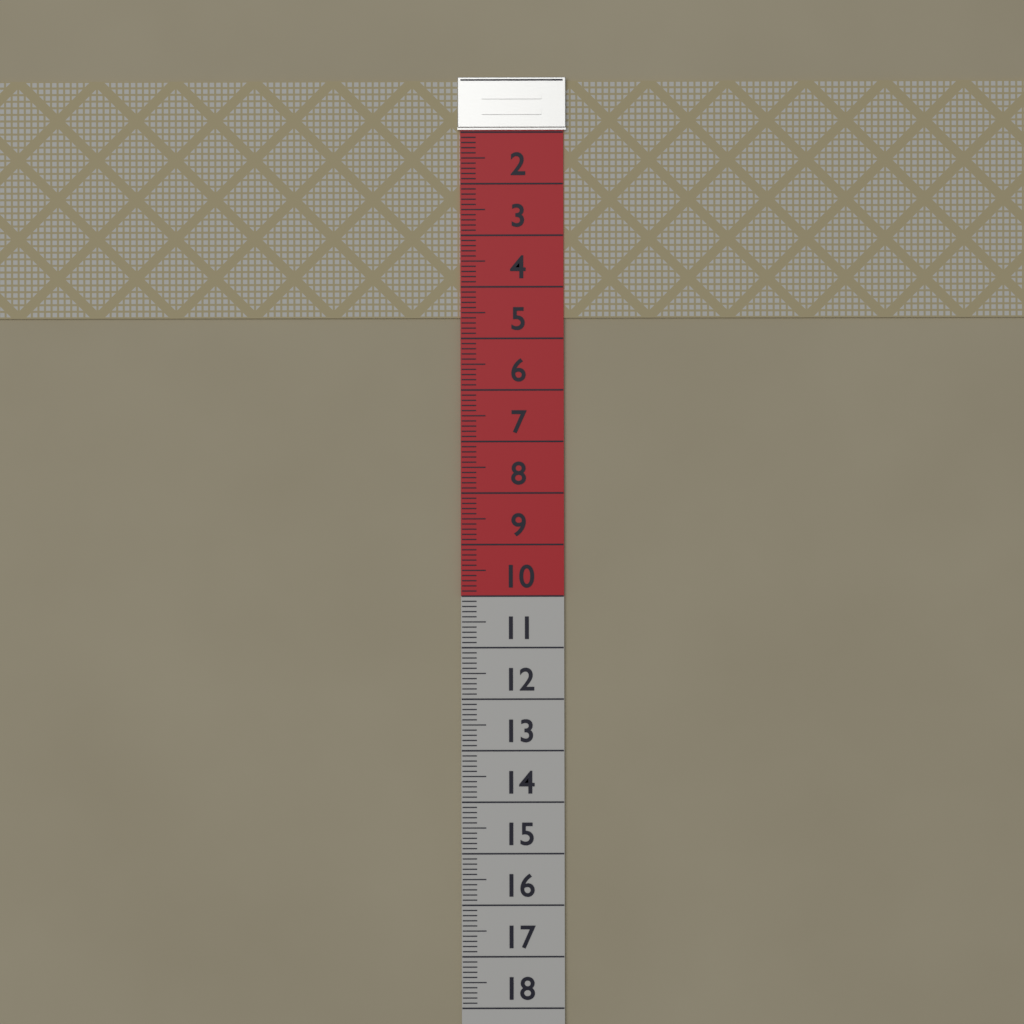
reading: 4.6 (no unit)
